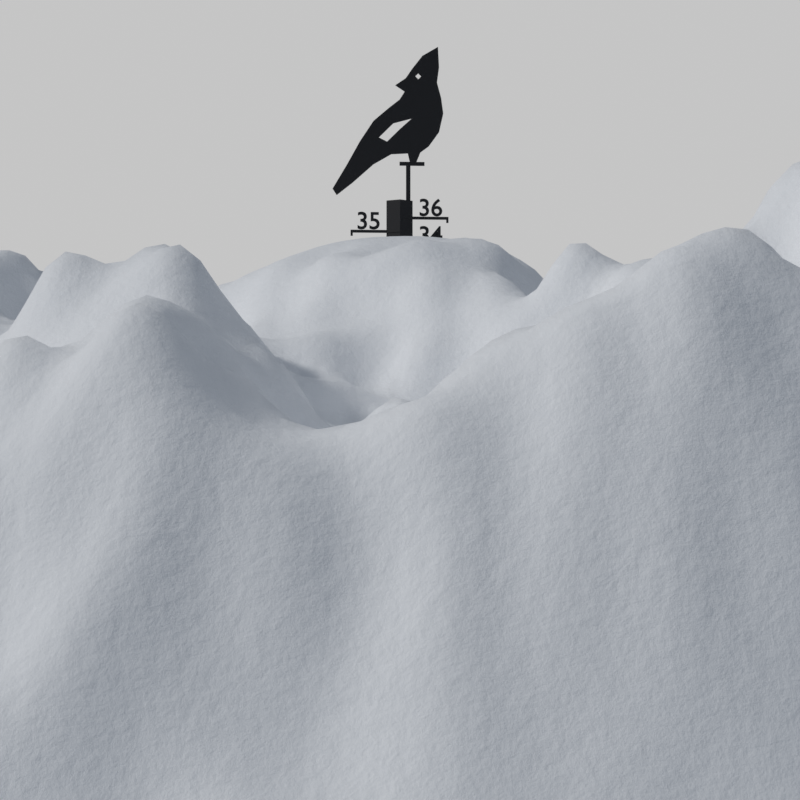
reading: 34 (no unit)
